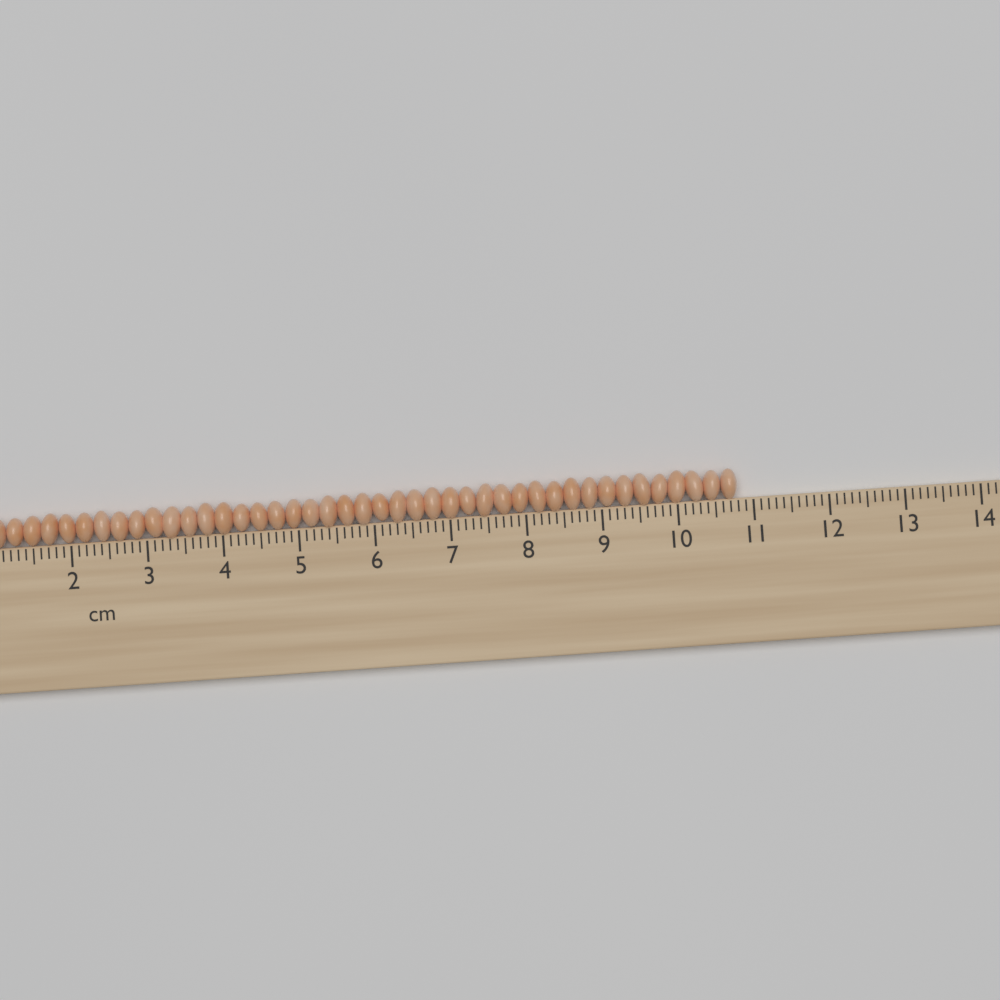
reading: 10.8 cm
